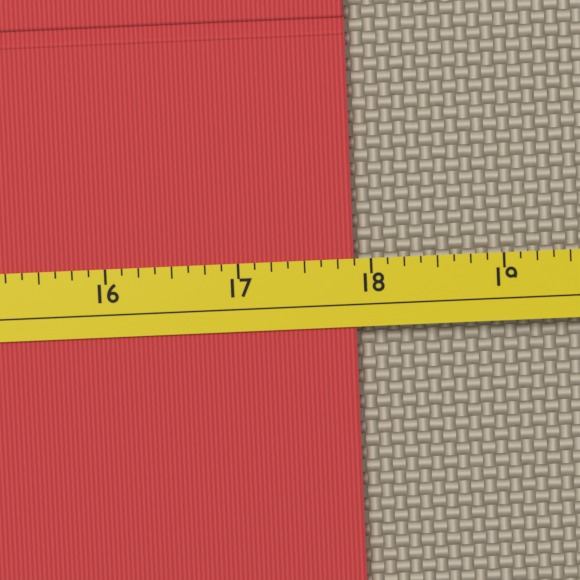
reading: 17.875 (no unit)
